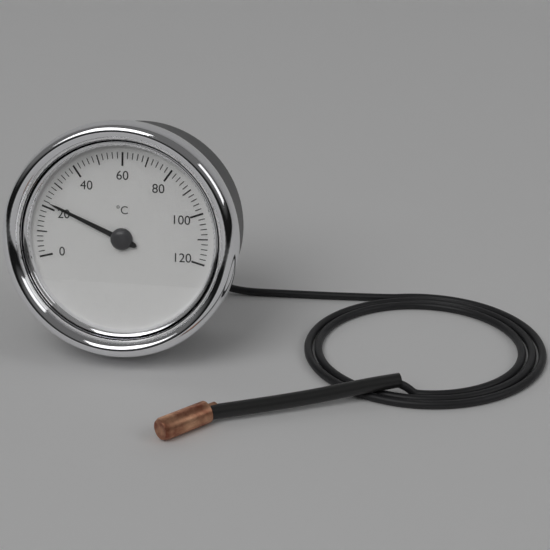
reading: 22 °C
